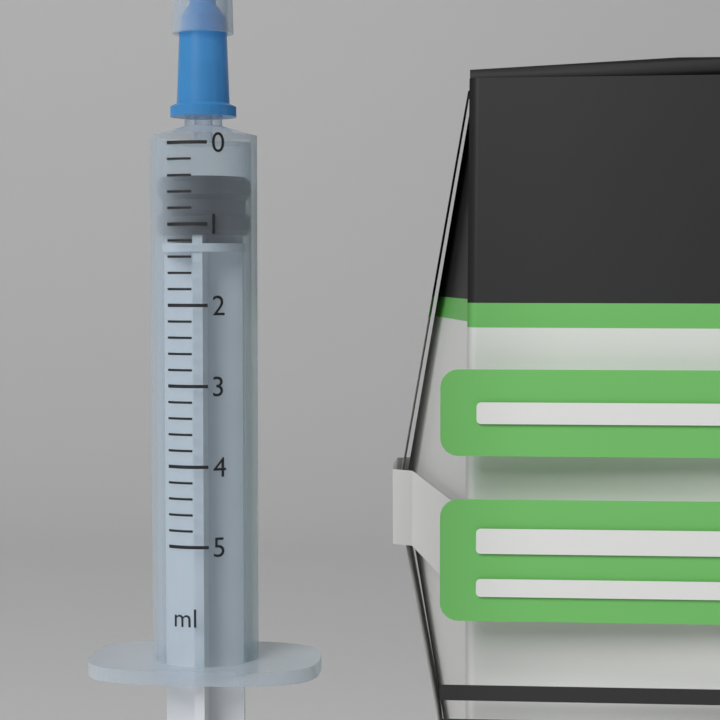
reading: 0.4 ml
